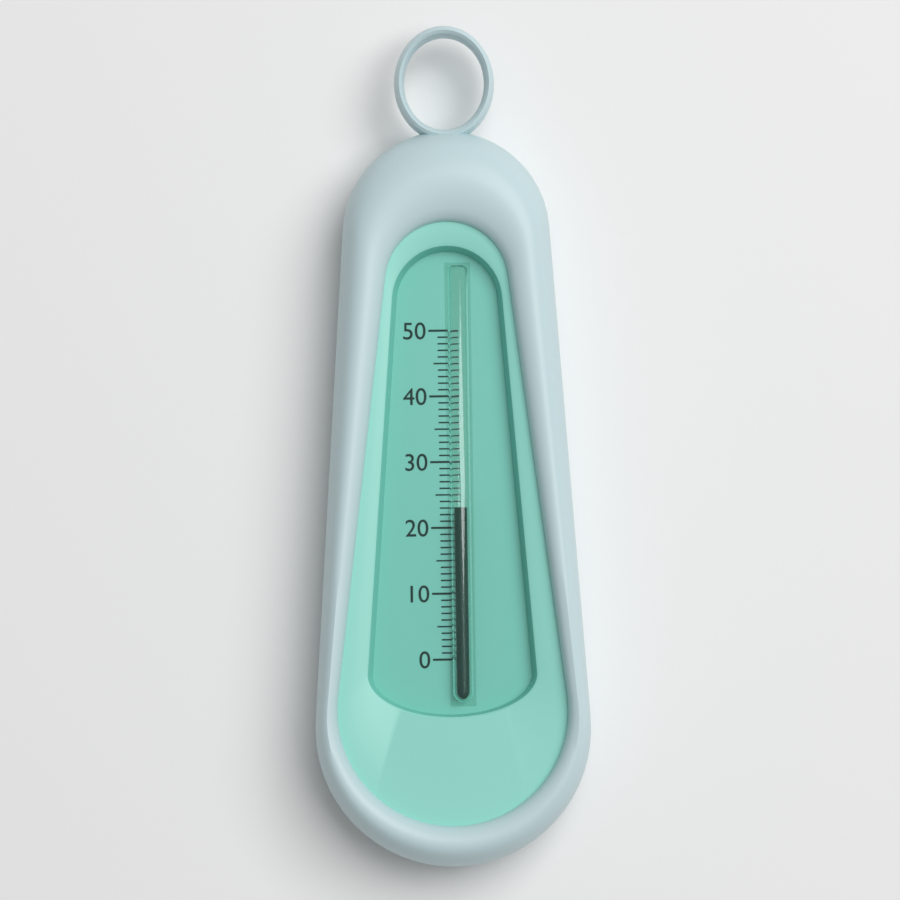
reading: 23 (no unit)
